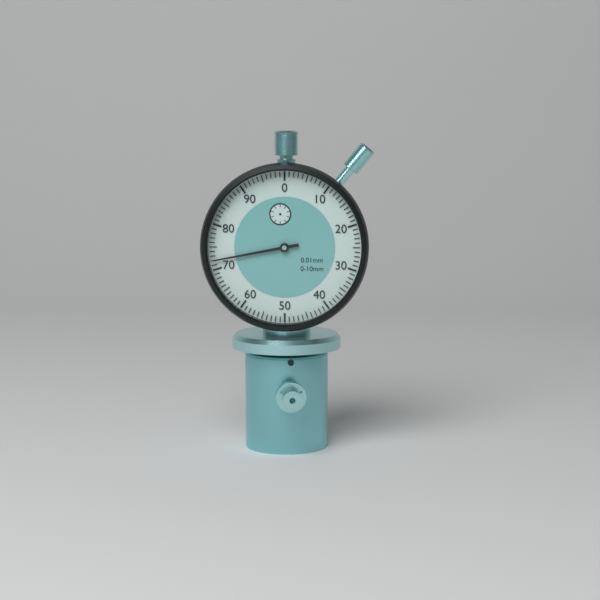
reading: 0.72 mm
